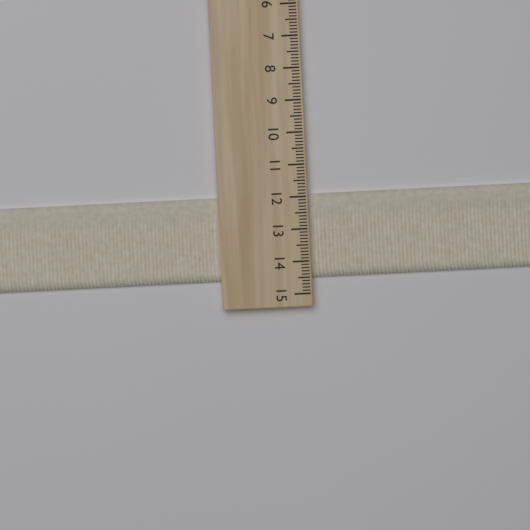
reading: 14.5 cm
